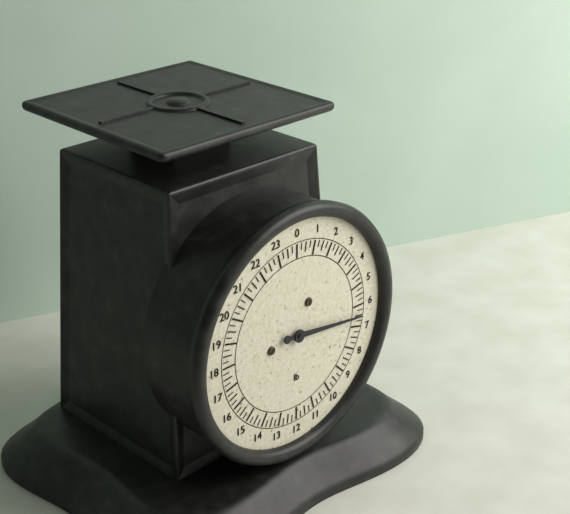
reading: 6.50 lb
